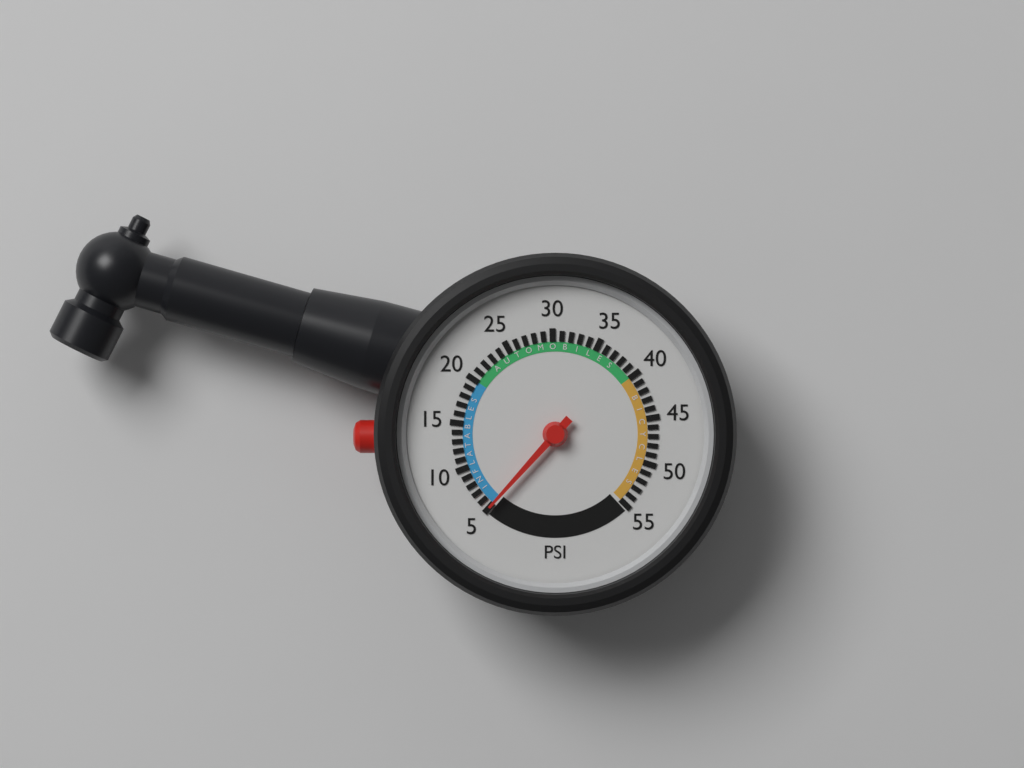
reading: 5 psi
